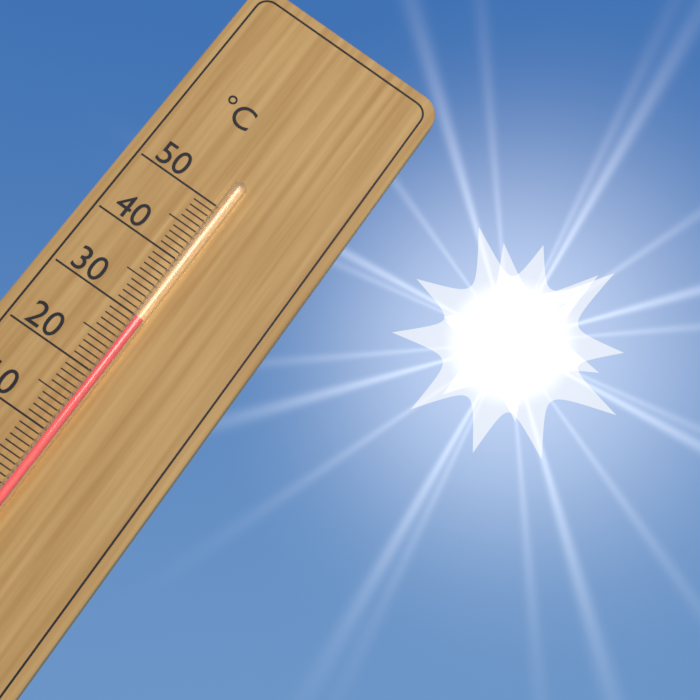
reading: 30 °C
